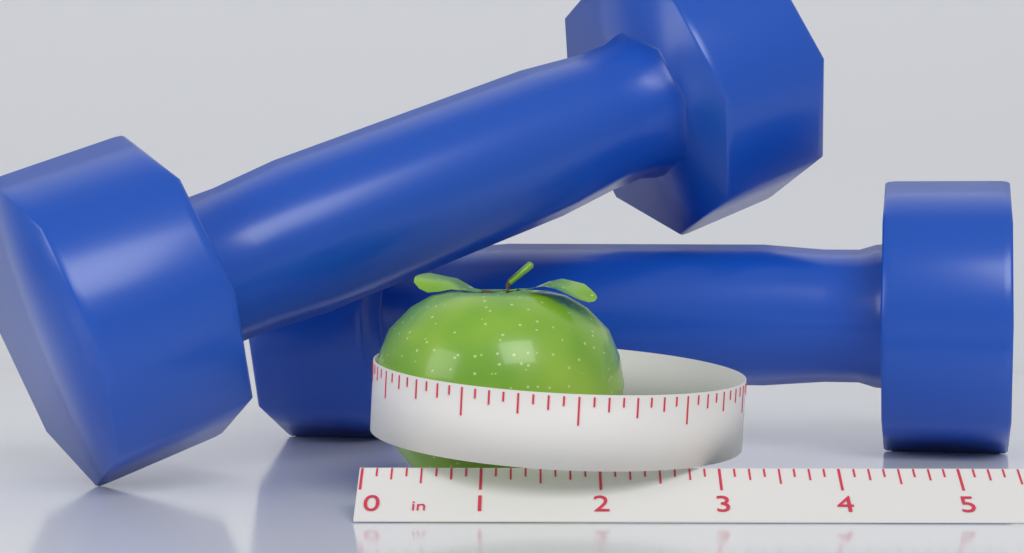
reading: 2.250 in
